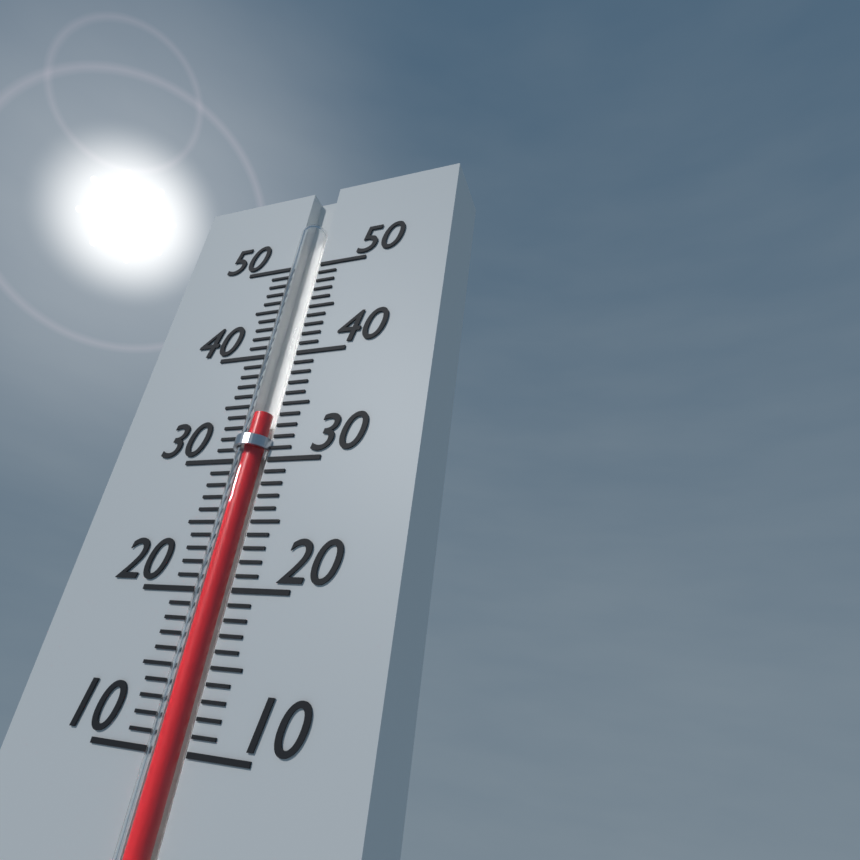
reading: 34 (no unit)
